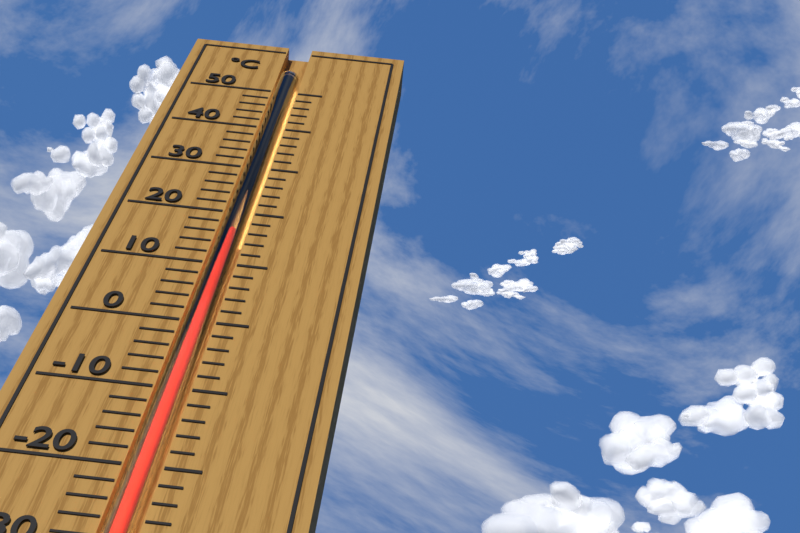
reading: 16 °C
